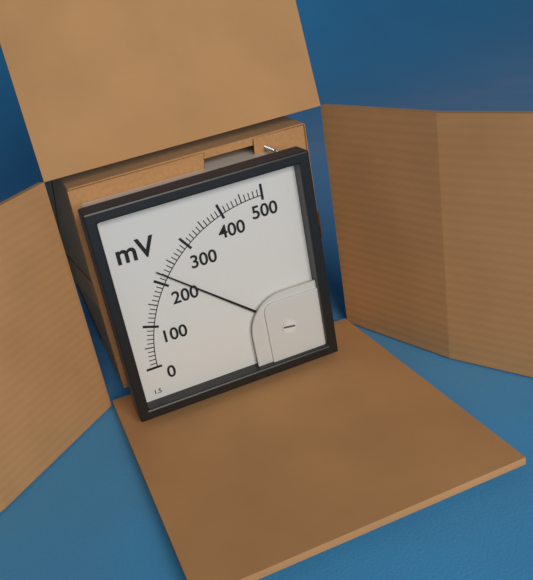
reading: 220 mV
